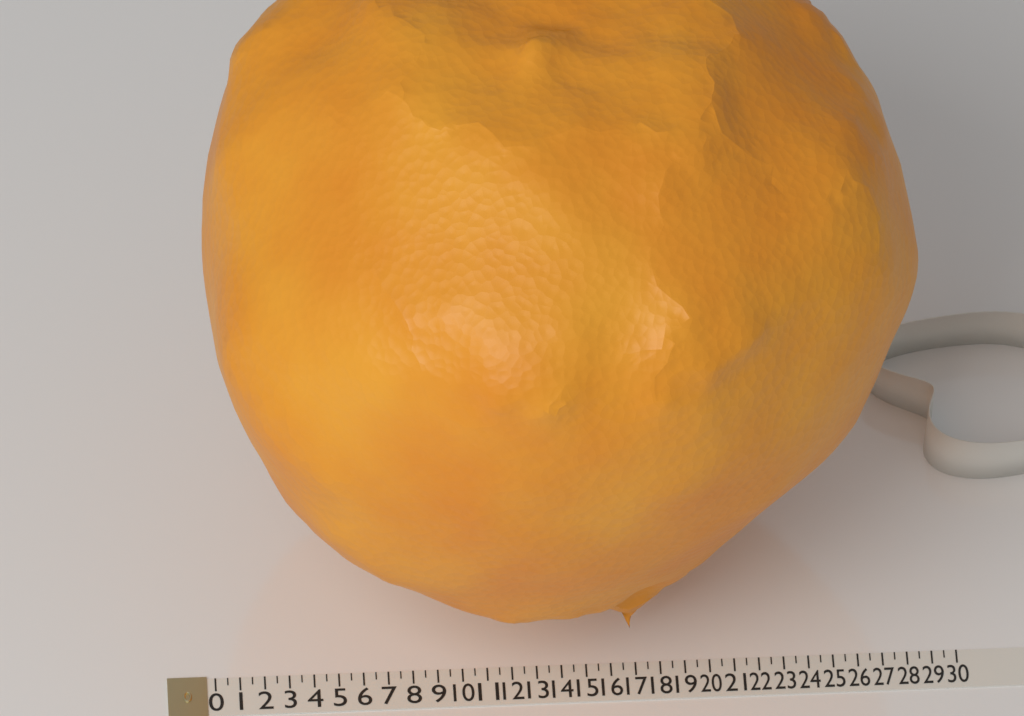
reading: 28.5 (no unit)
